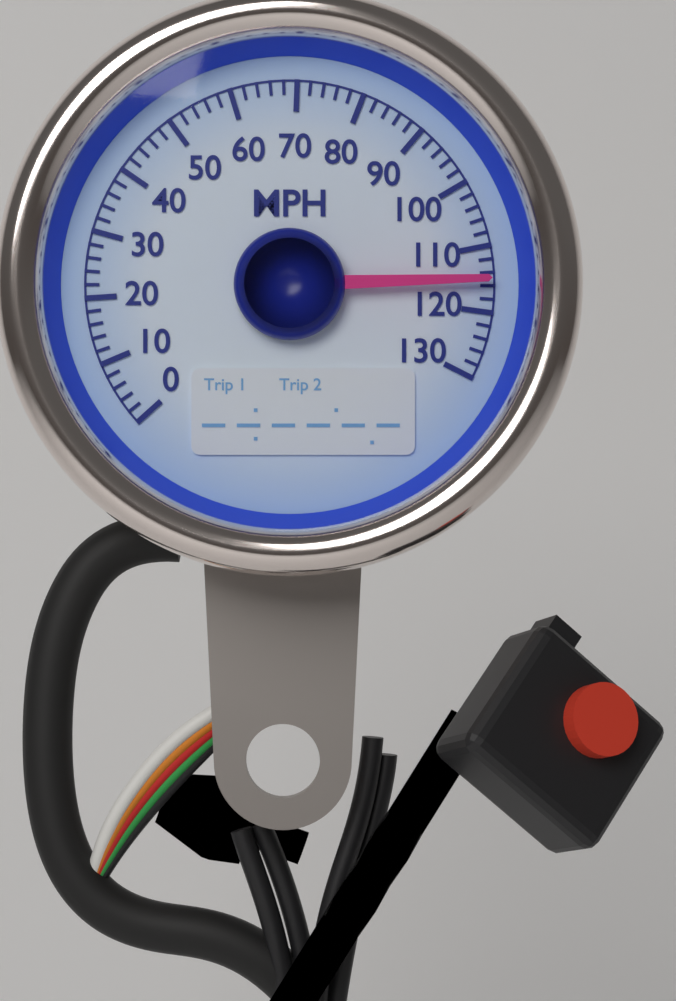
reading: 115 MPH
